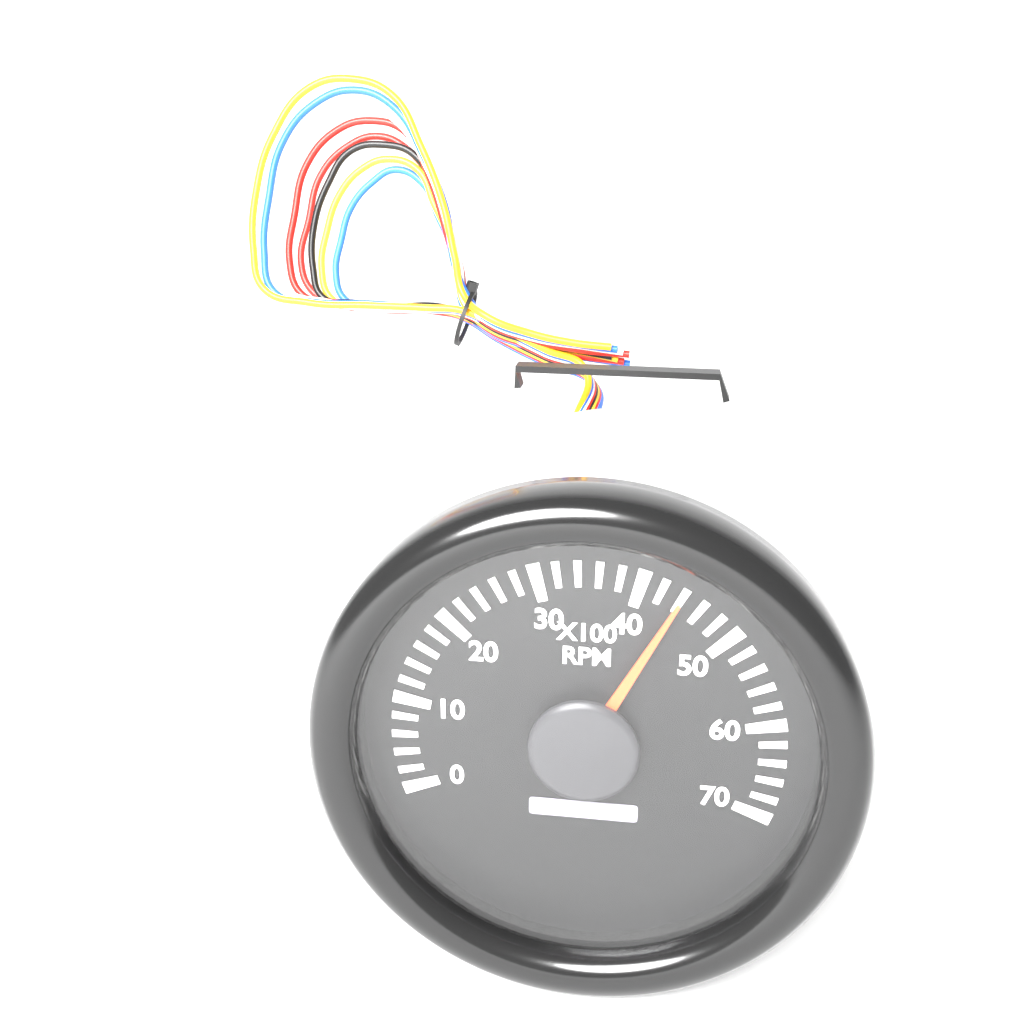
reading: 44 x100 RPM
